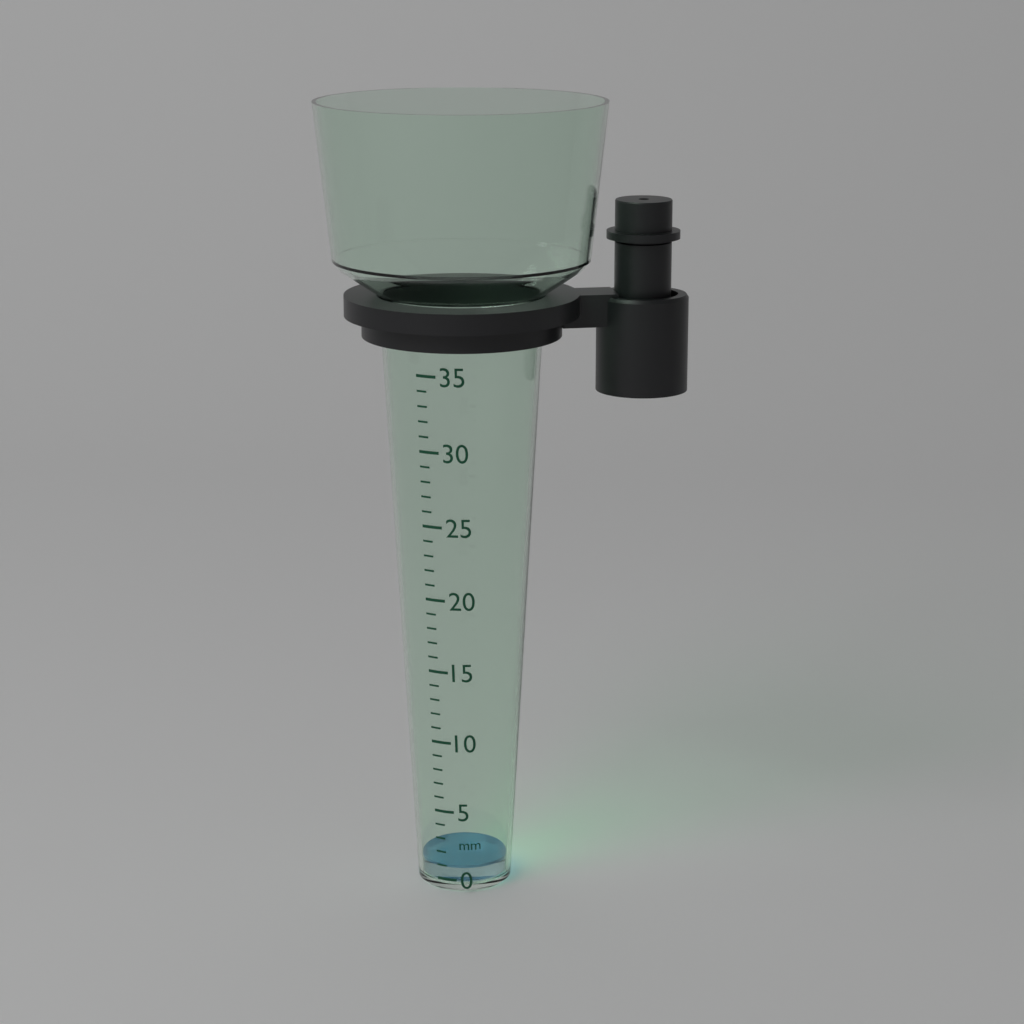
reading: 1 mm
